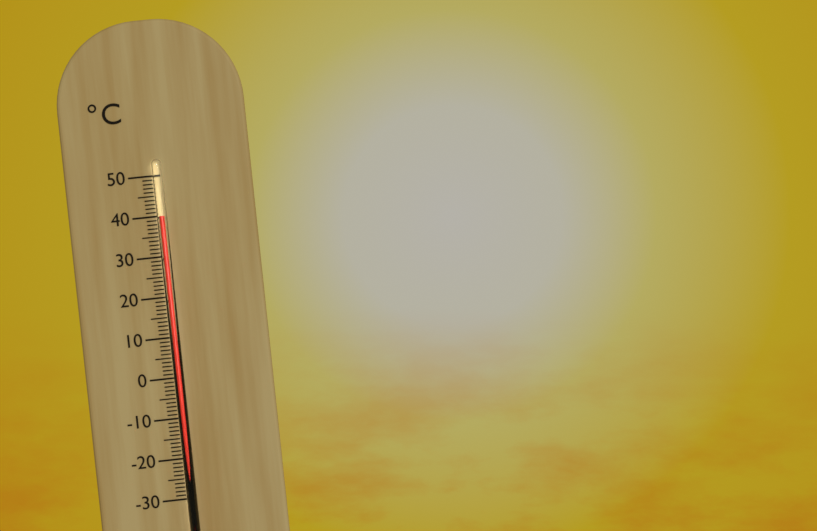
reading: 40 °C
